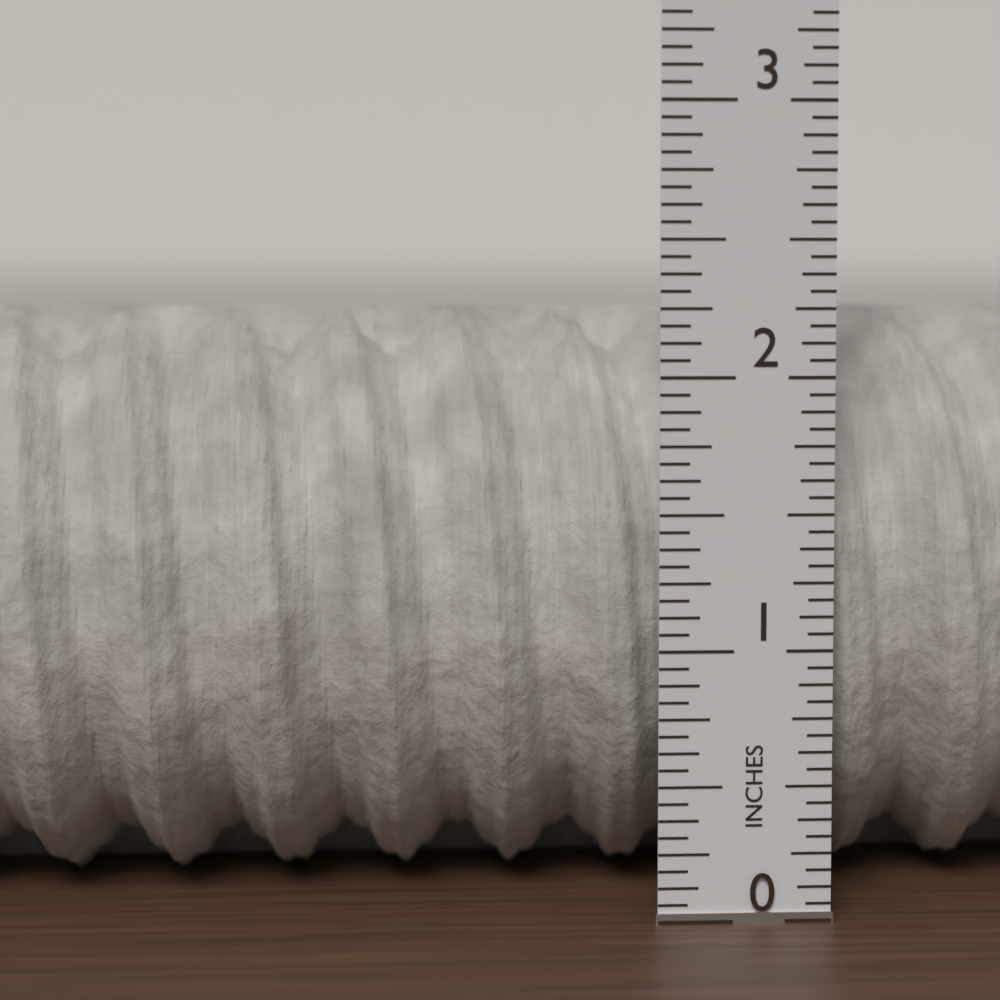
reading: 2.2500 in
